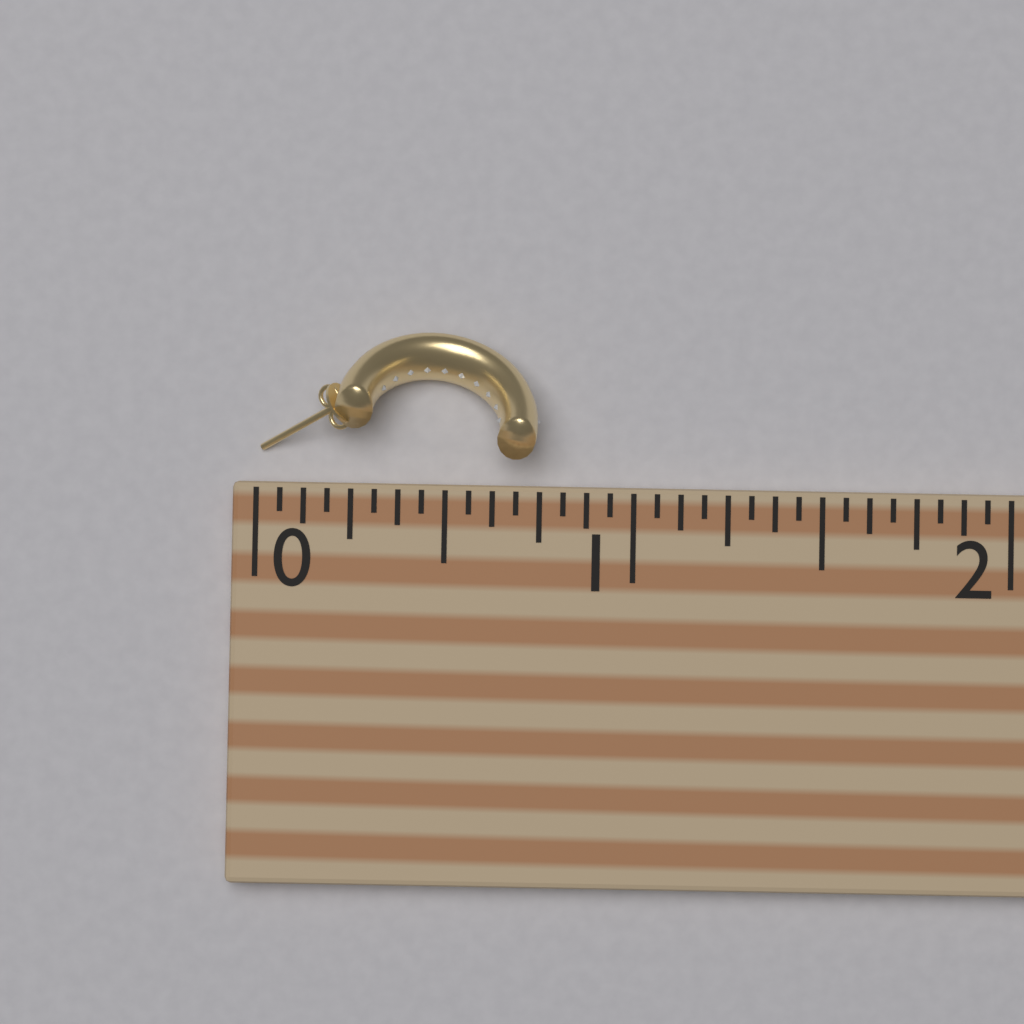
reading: 0.7500 (no unit)
